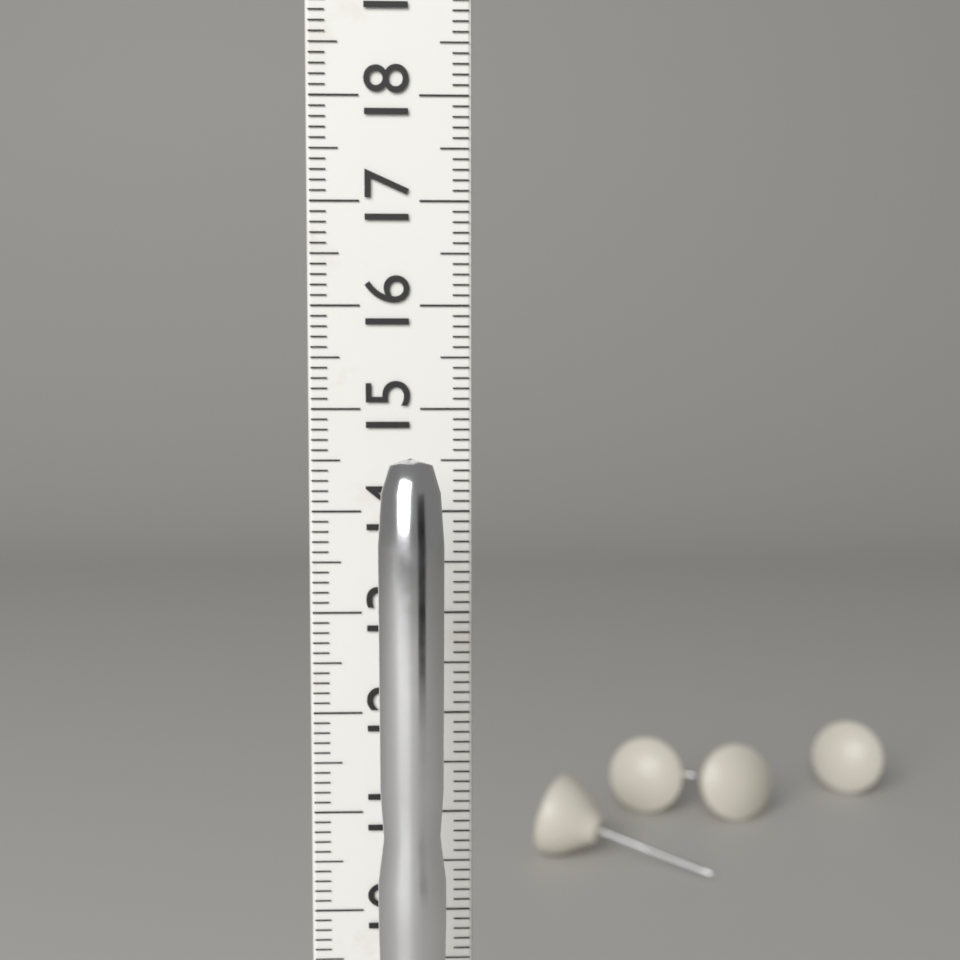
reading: 14.6 cm
